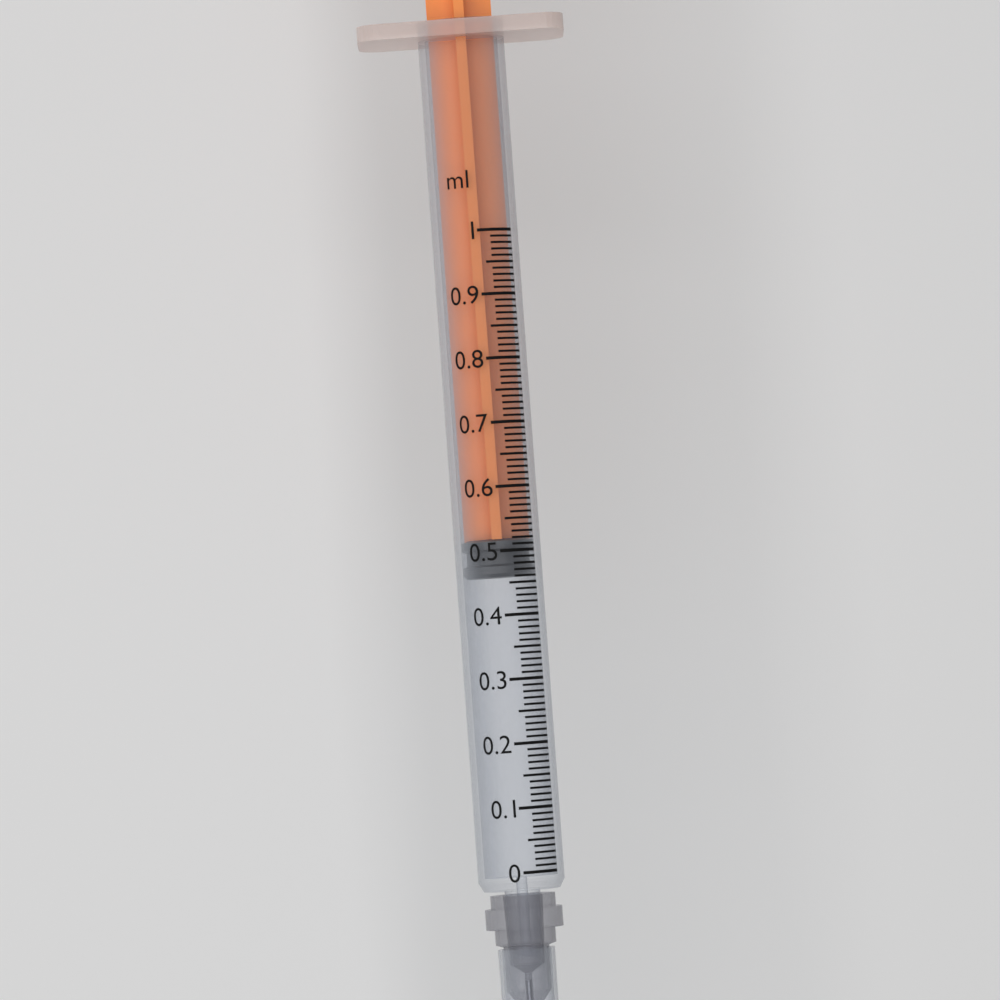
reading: 0.46 ml
